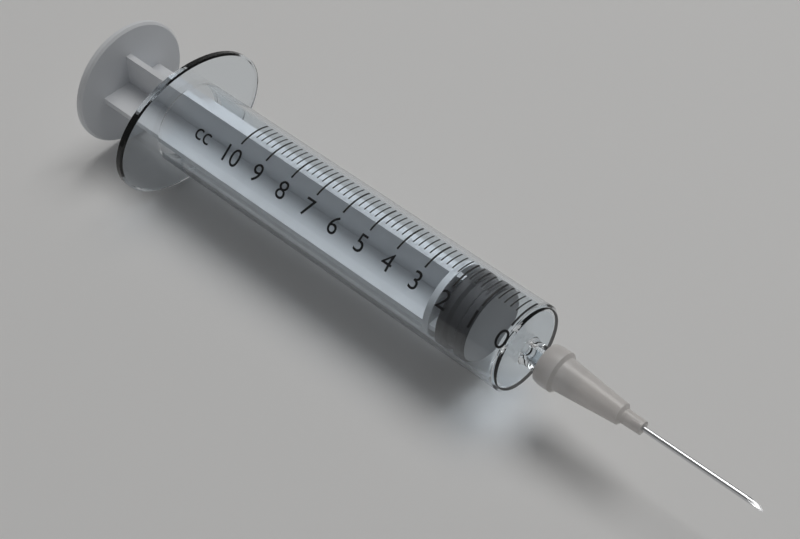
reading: 1.0 cc
